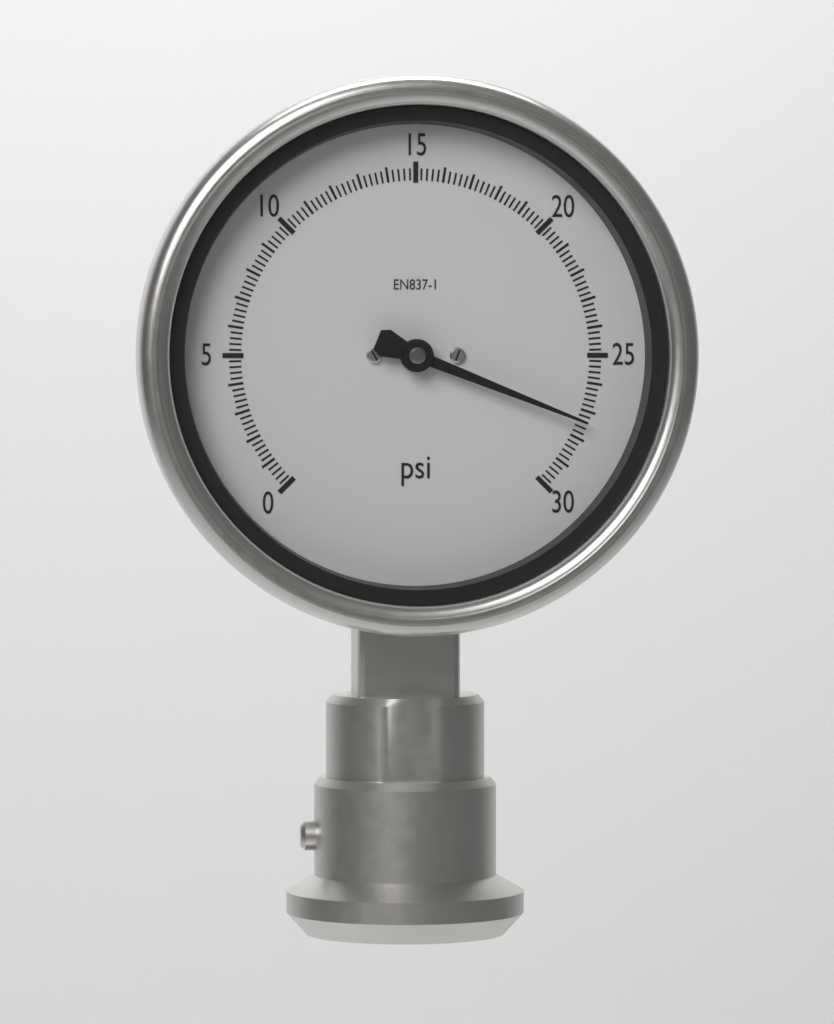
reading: 27.4 psi
